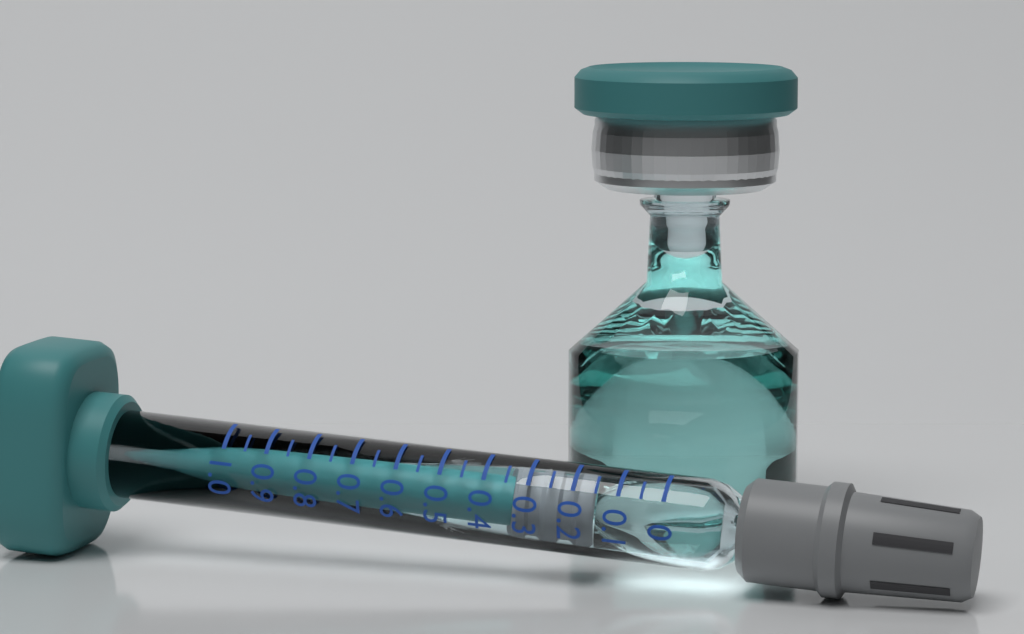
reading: 0.15 (no unit)
